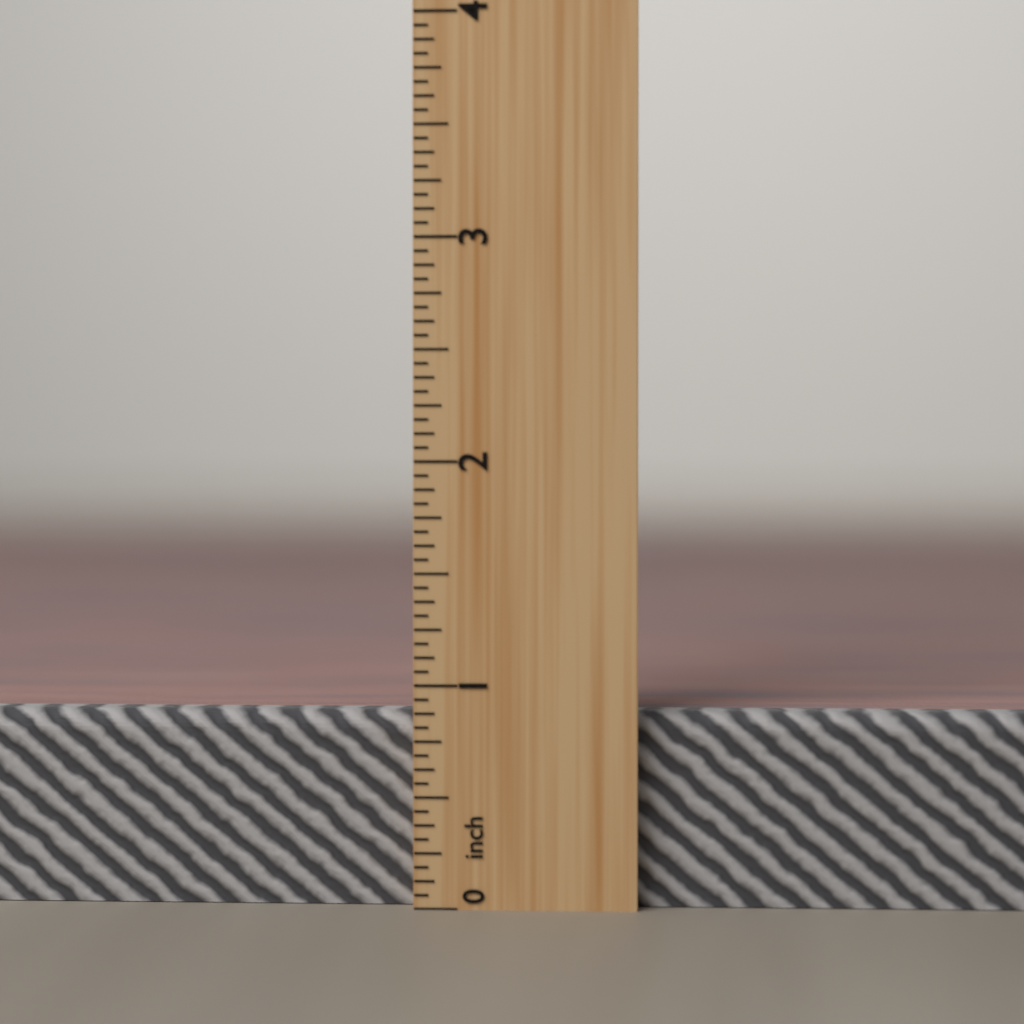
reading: 0.8750 inch
